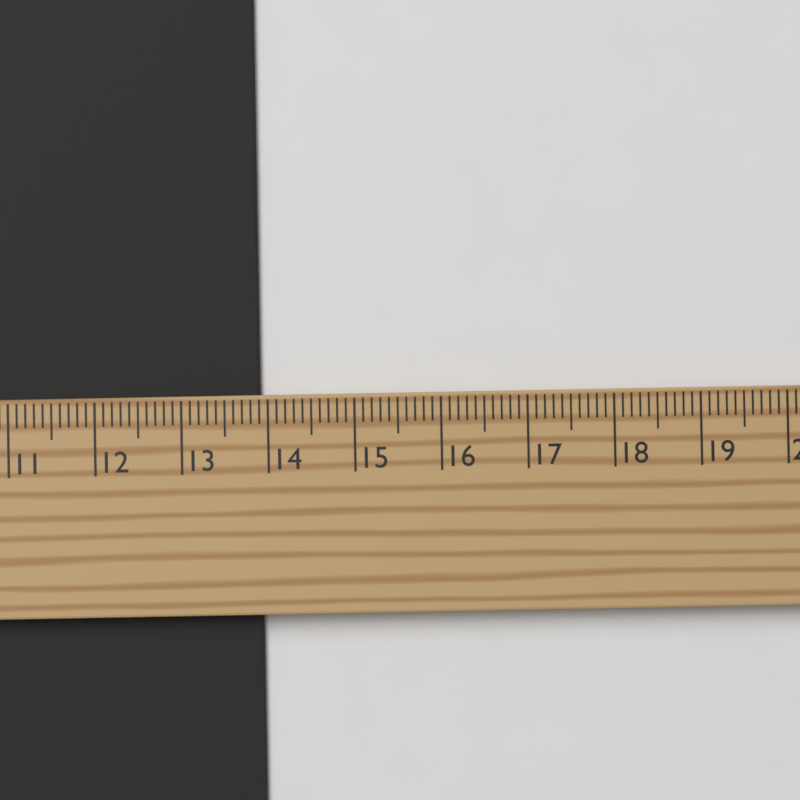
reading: 13.9 cm
